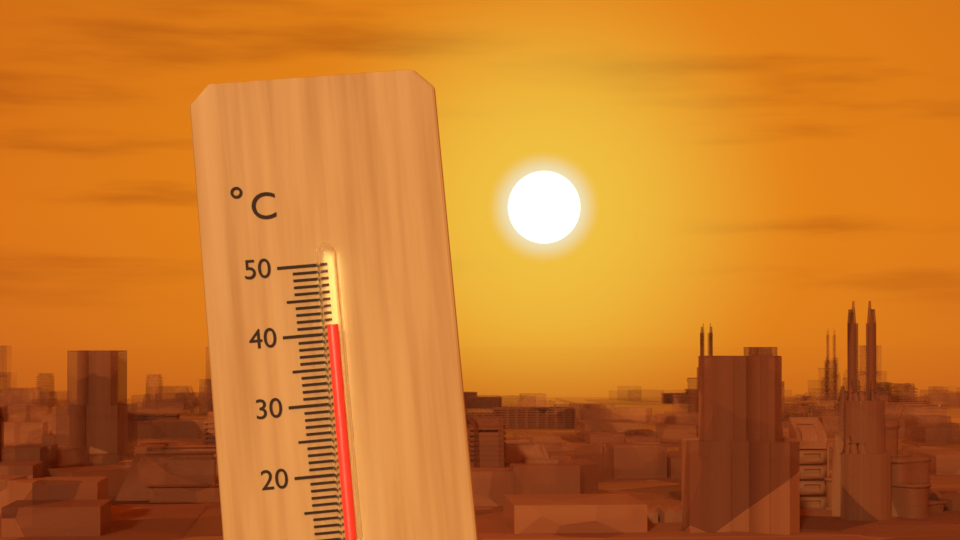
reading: 41 °C
